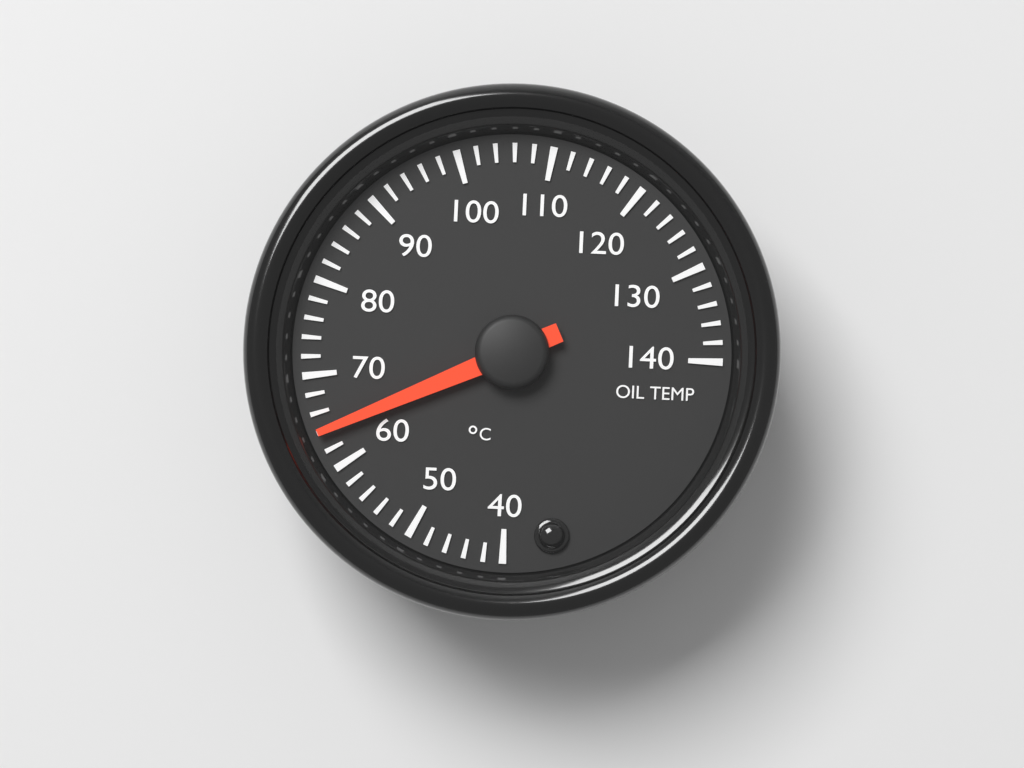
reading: 64 °C
